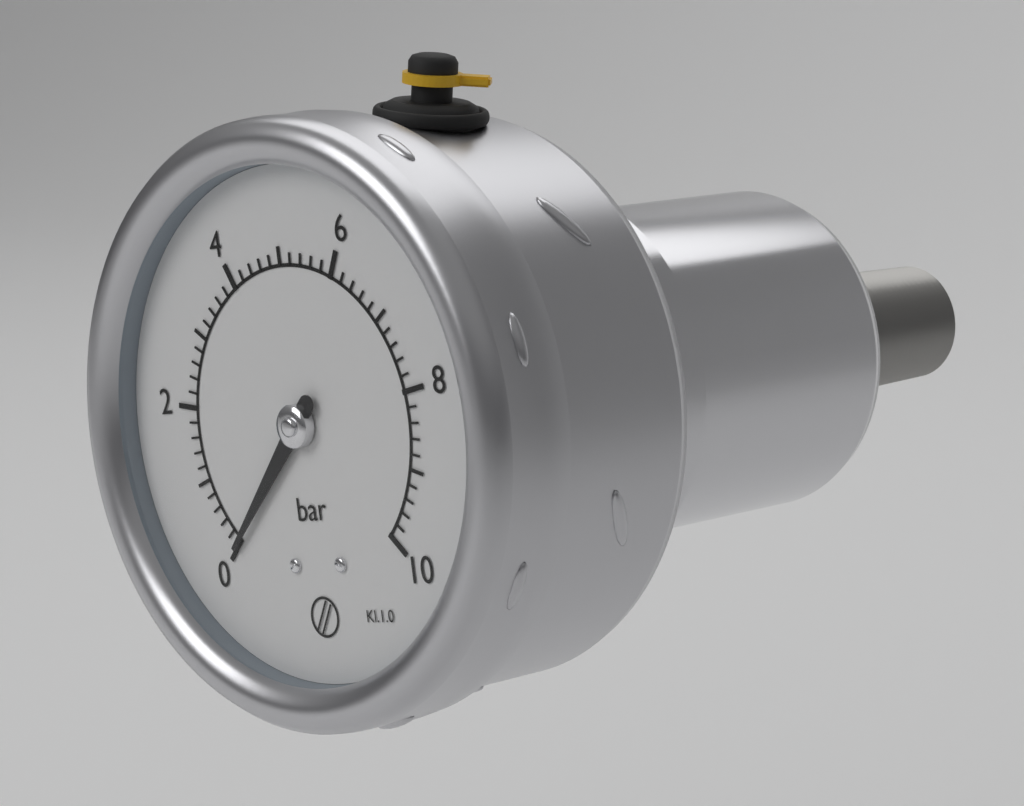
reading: 0.0 bar
